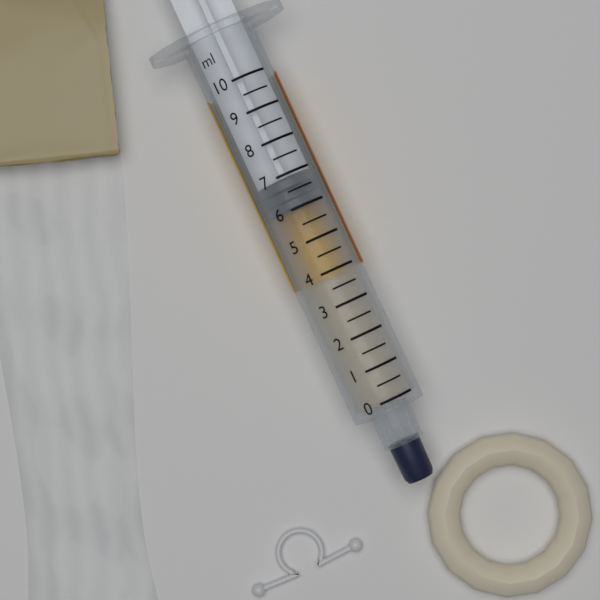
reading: 6.0 ml
